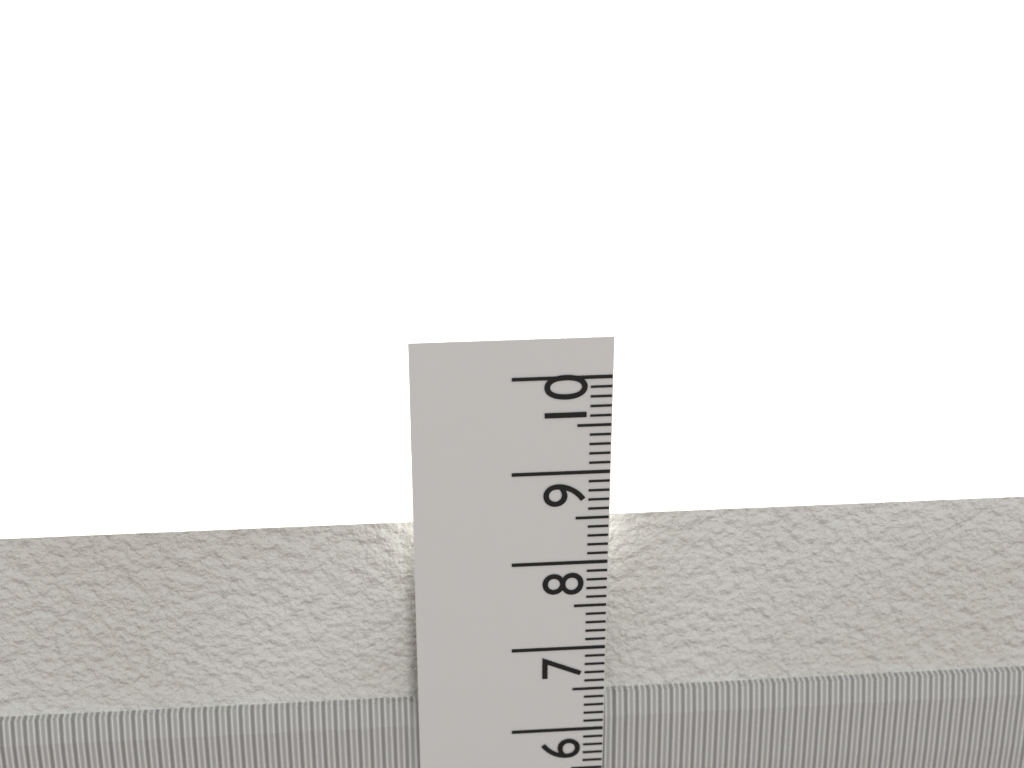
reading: 8.4 cm
